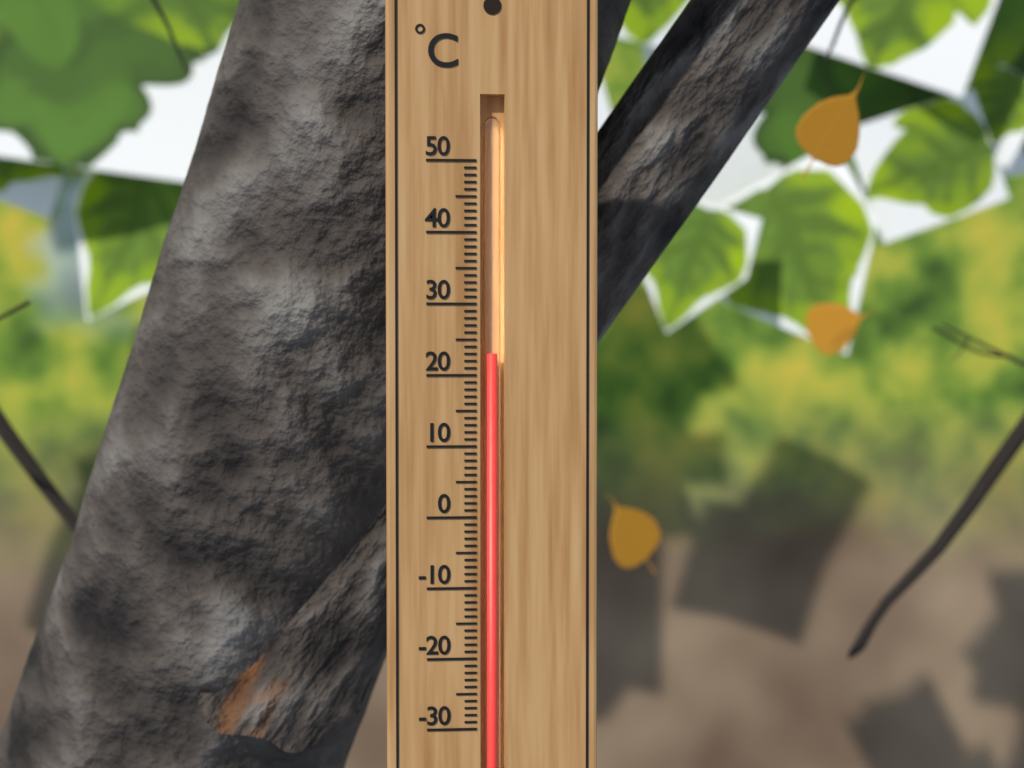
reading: 23 °C
